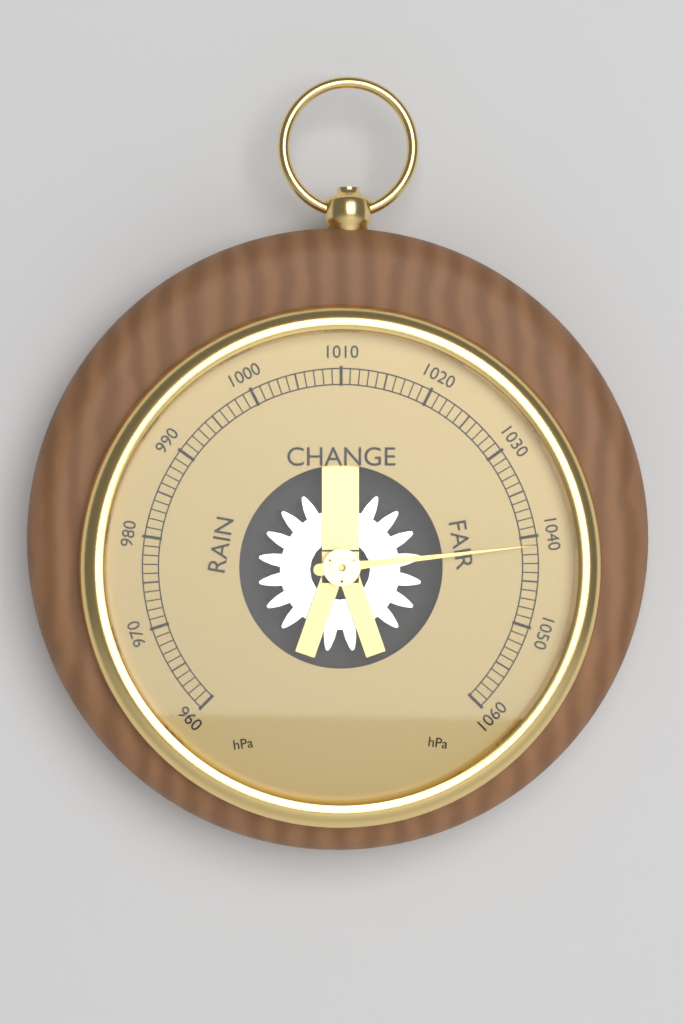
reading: 1041 hPa
